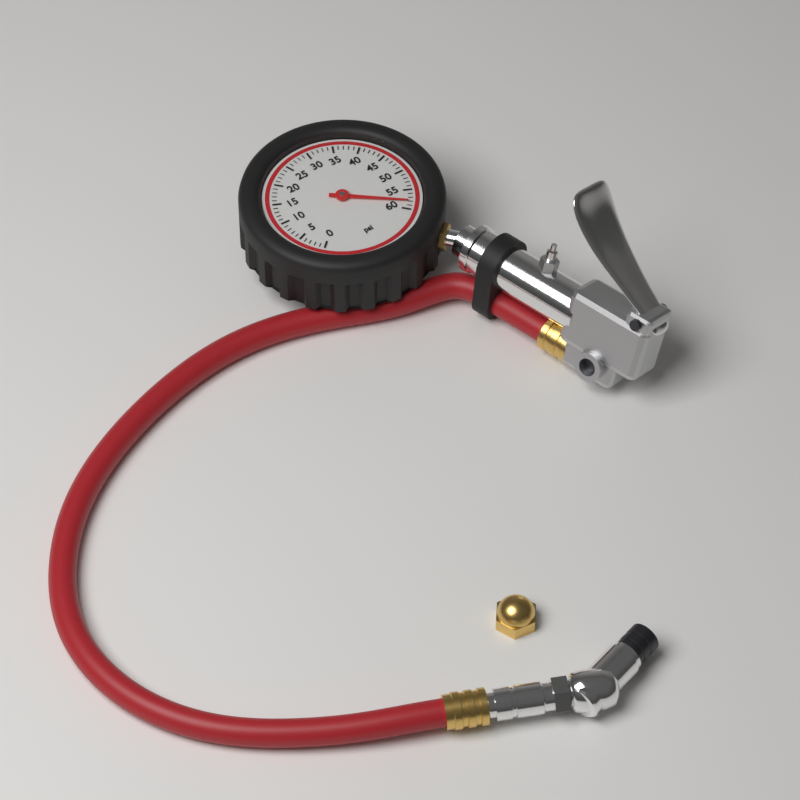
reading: 58 psi
